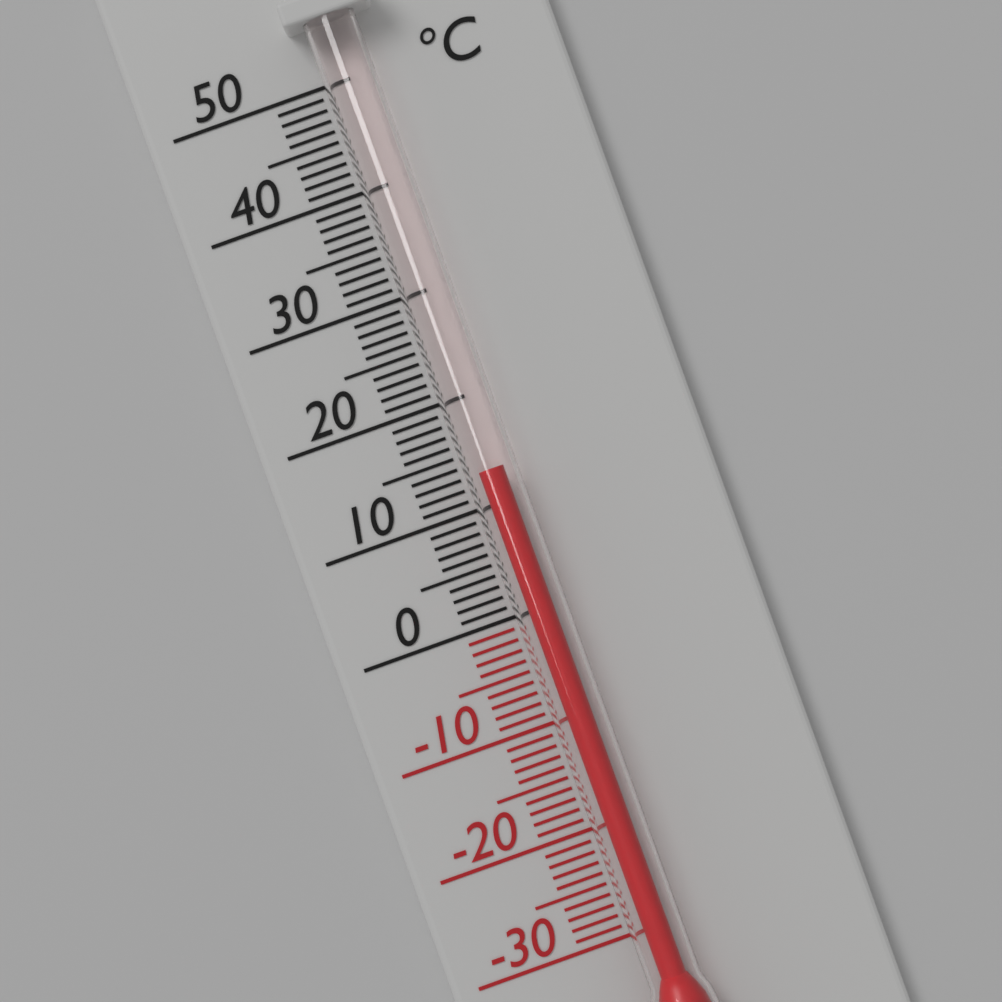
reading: 13 °C
